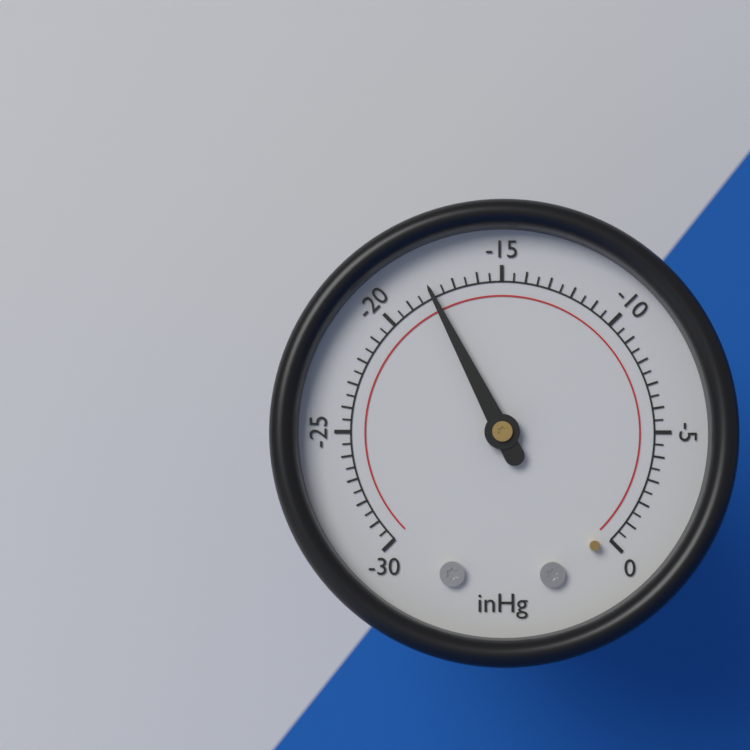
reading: -18.0 inHg
